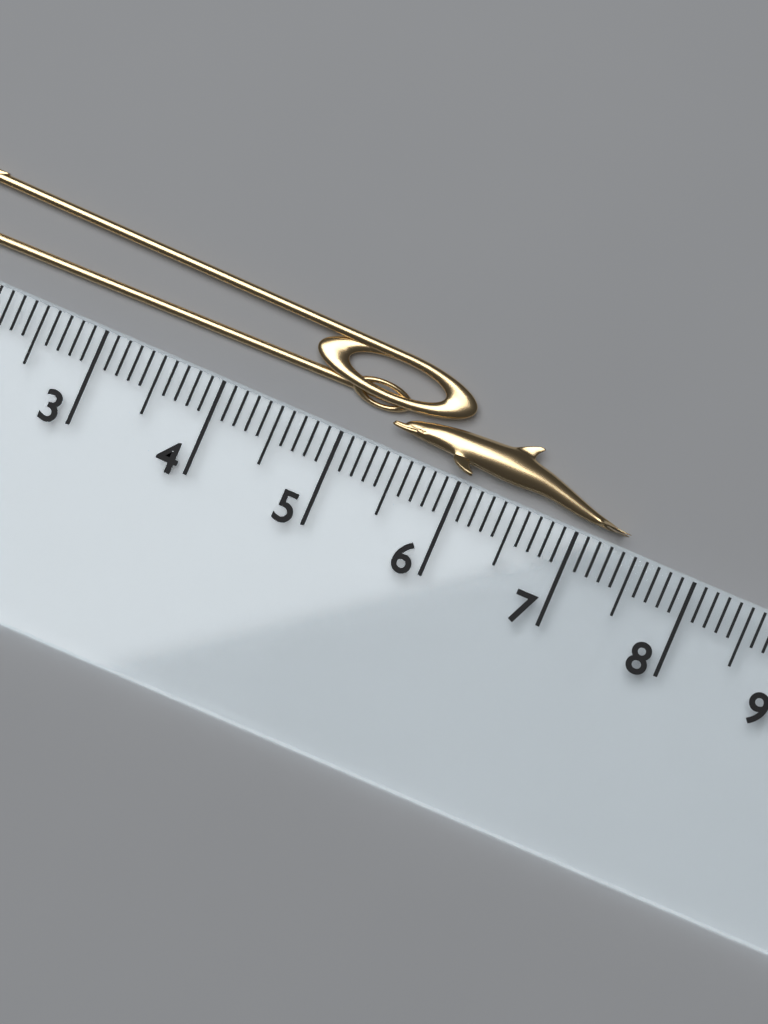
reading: 7.4 cm
